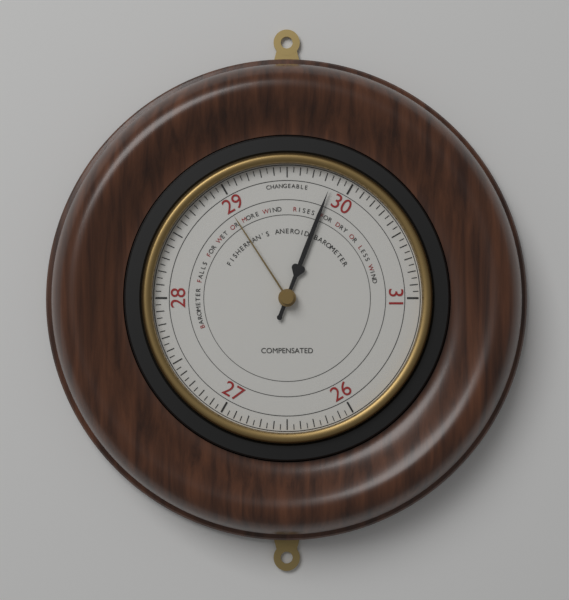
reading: 29.85 (no unit)
